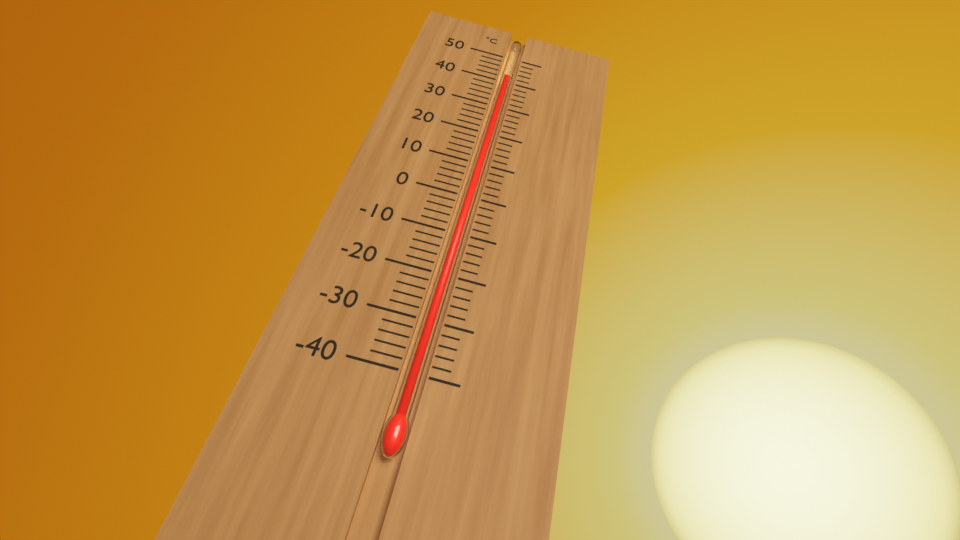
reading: 42 °C
